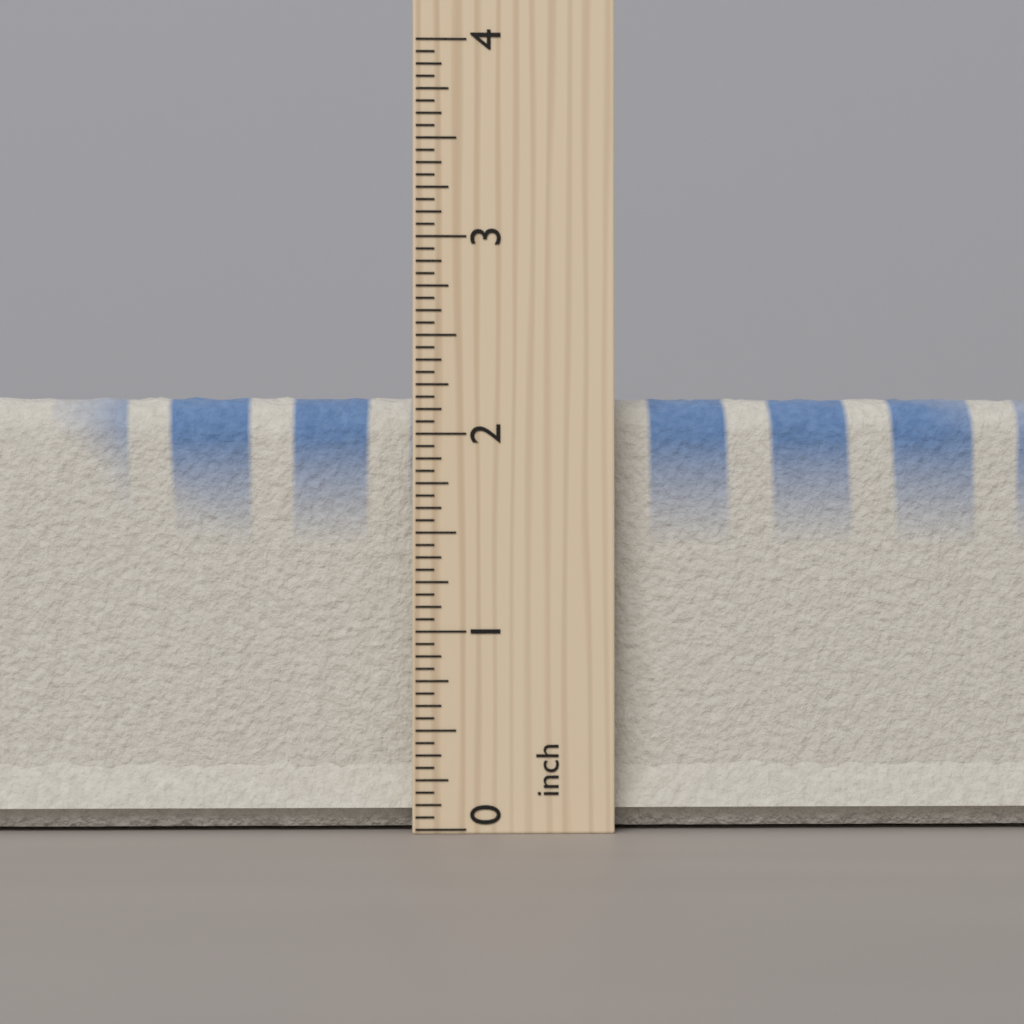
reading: 2.3125 inch
